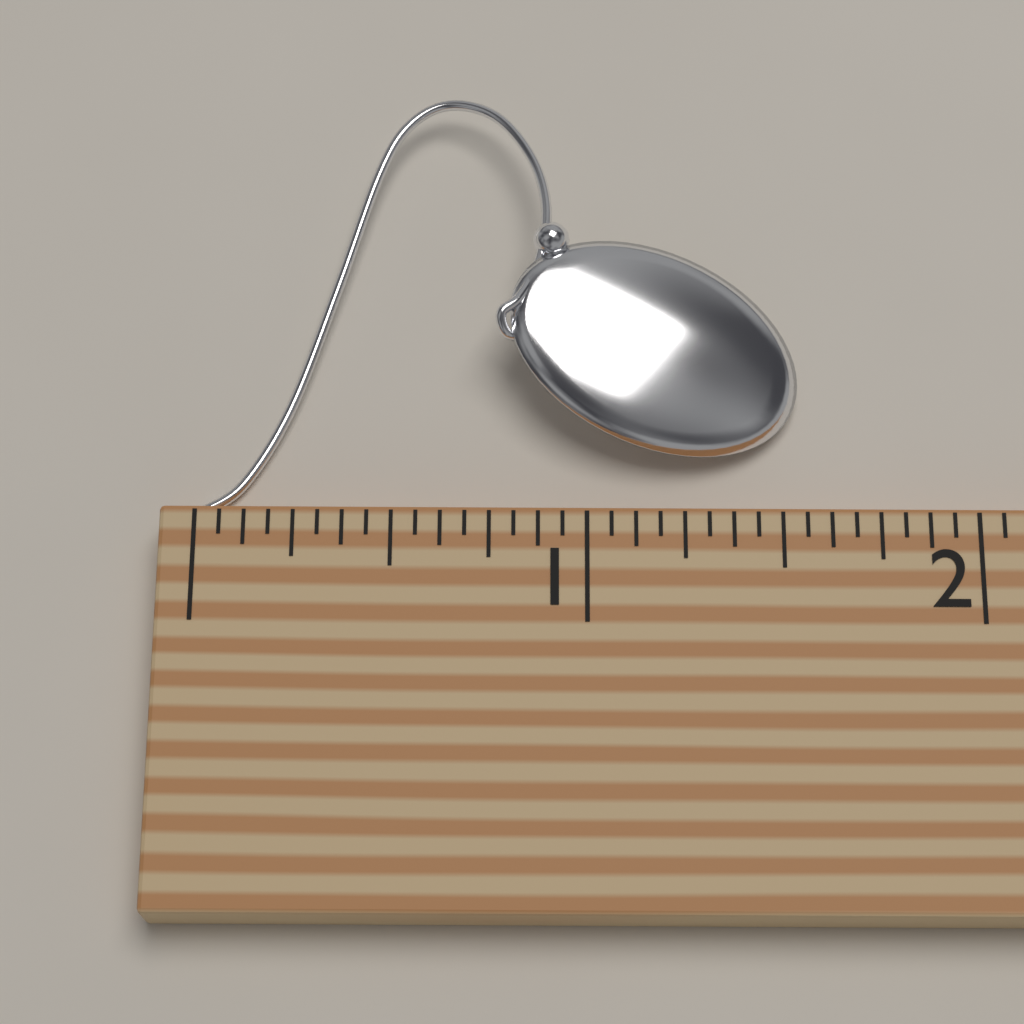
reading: 1.5625 (no unit)
